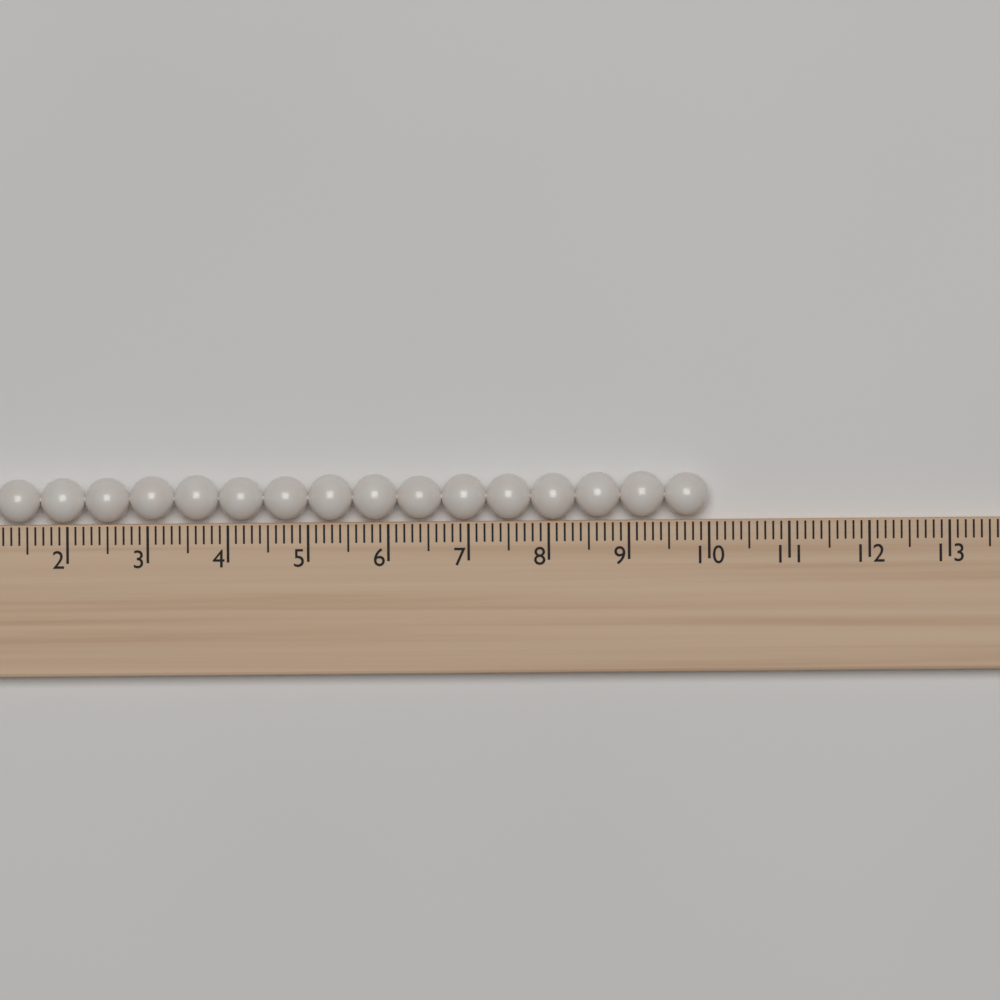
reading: 10.0 (no unit)
